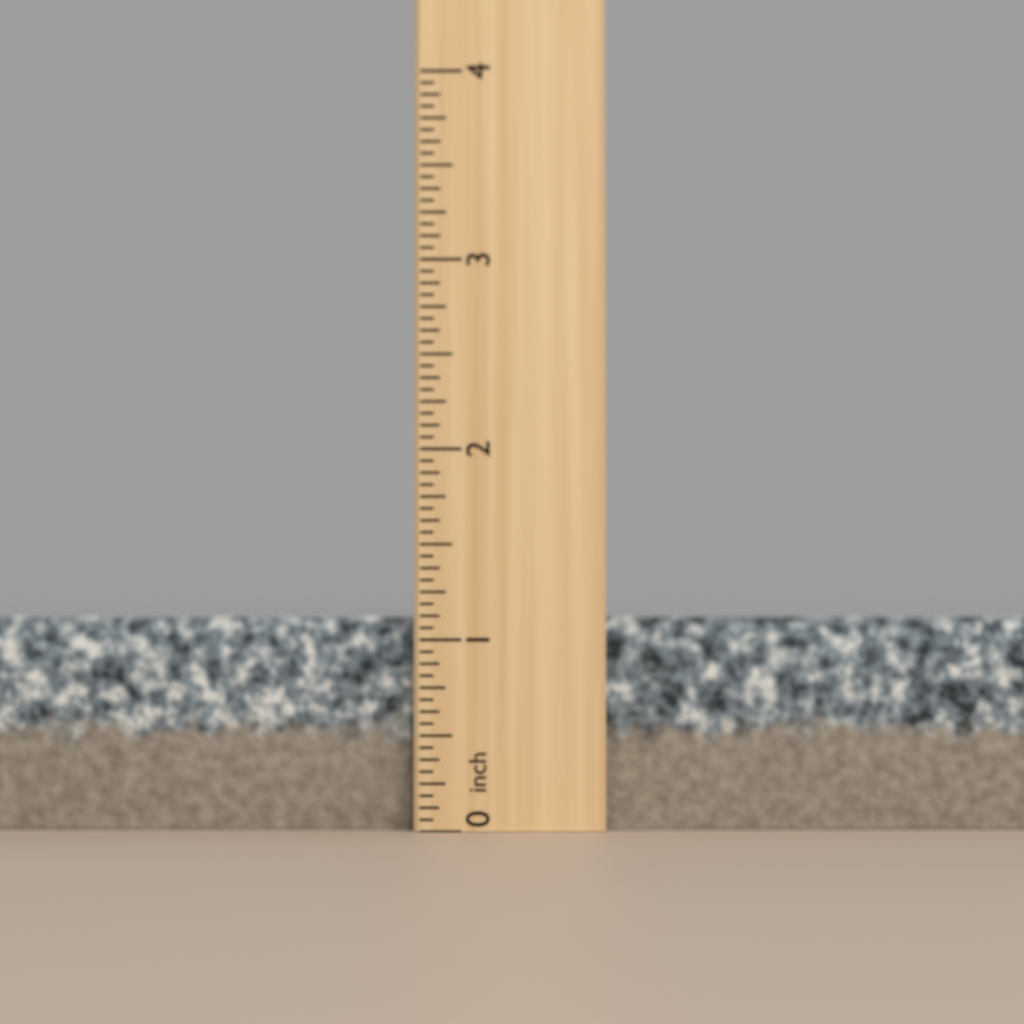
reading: 1.1250 inch
